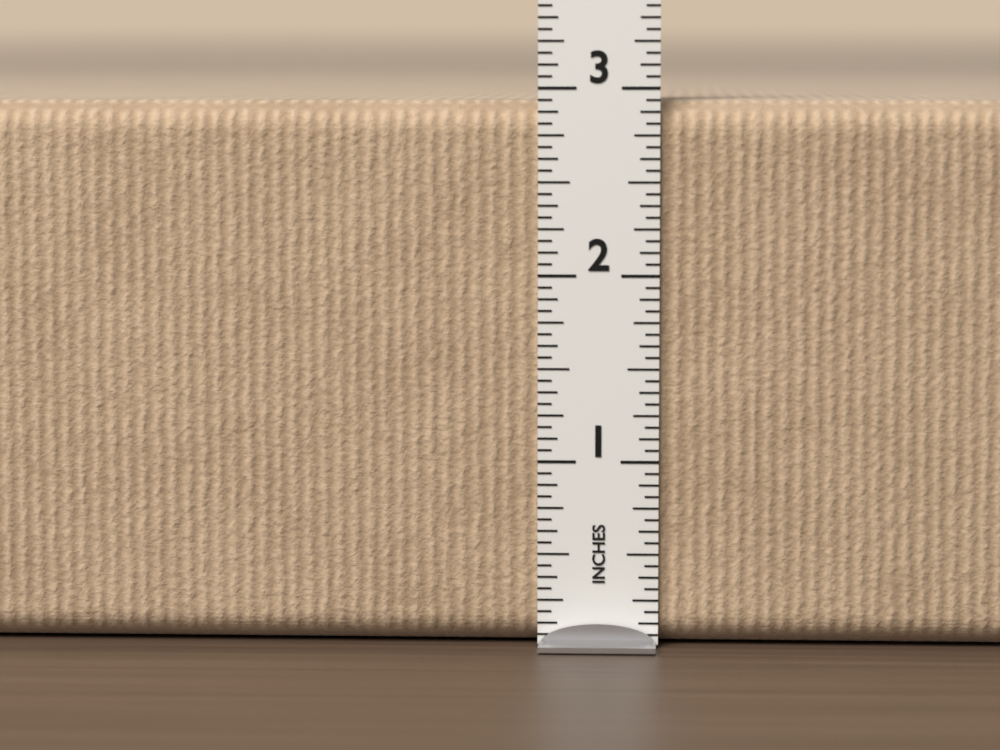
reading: 2.9375 in
